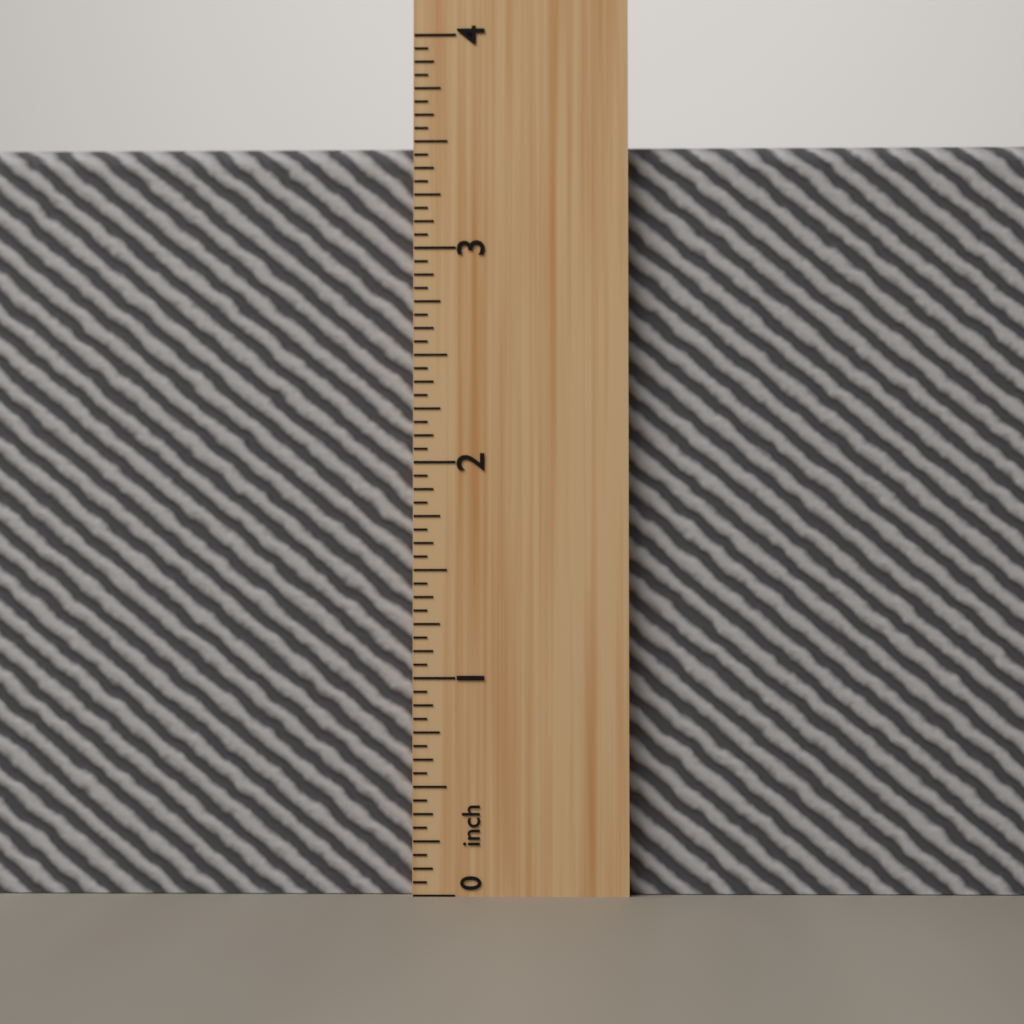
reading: 3.5000 inch
